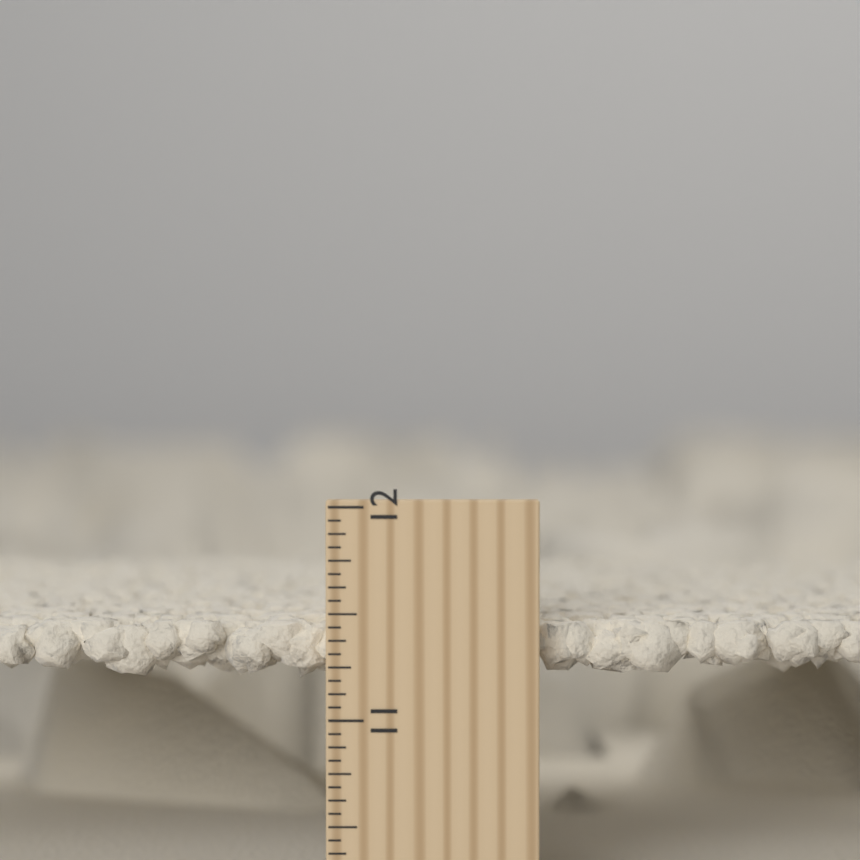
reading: 11.4375 inch
